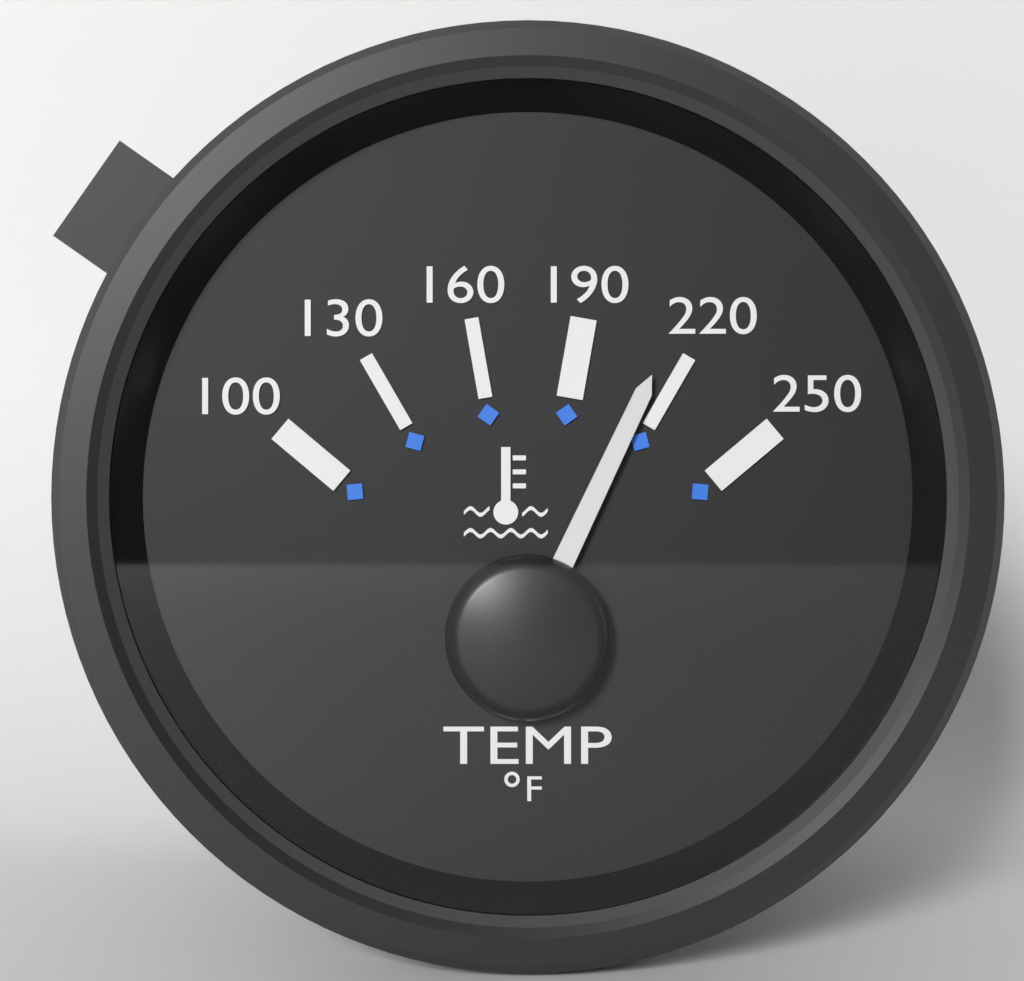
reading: 213 °F
